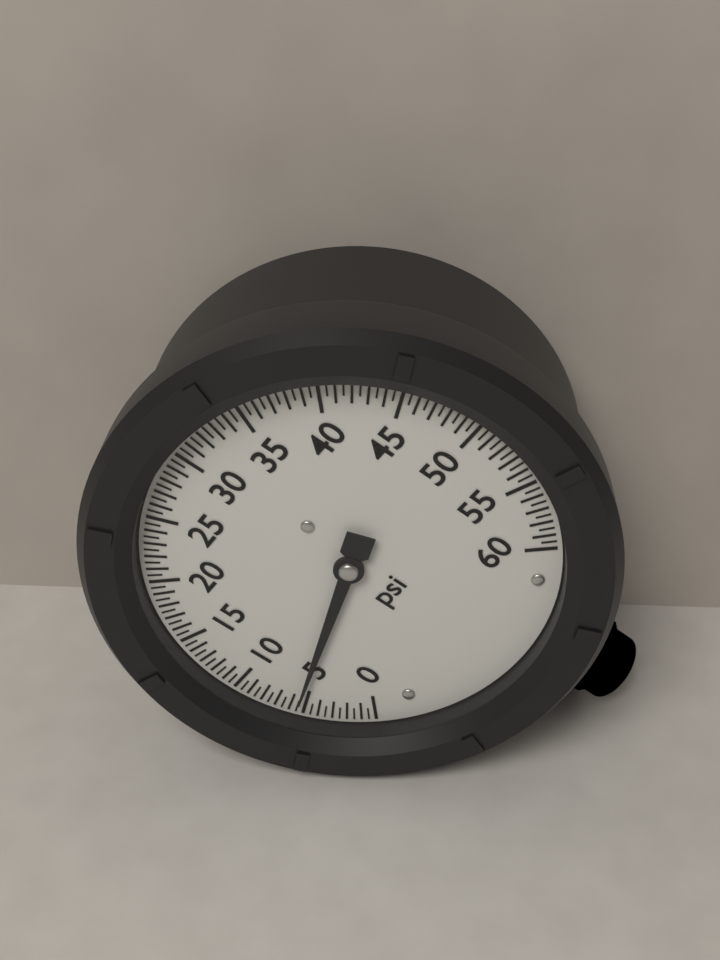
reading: 5.5 psi
